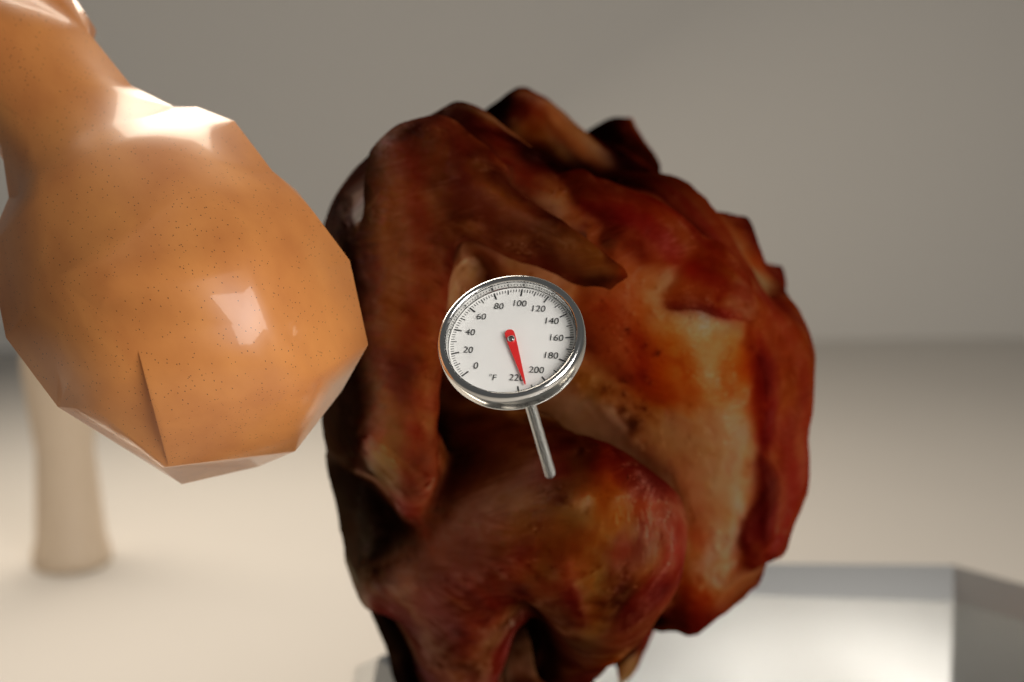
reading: 214 °F
